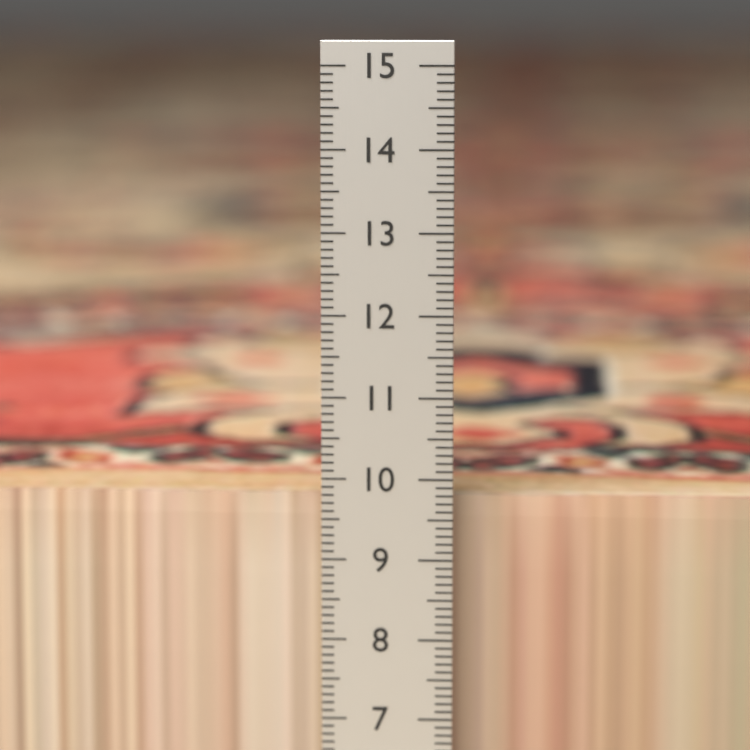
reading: 9.7 cm
